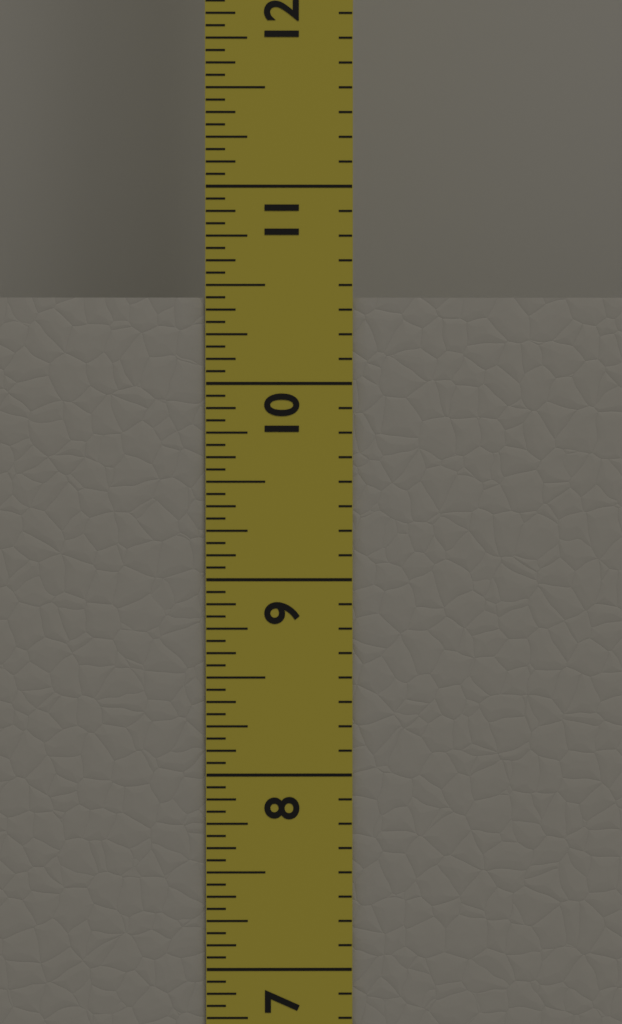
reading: 10.4375 in
